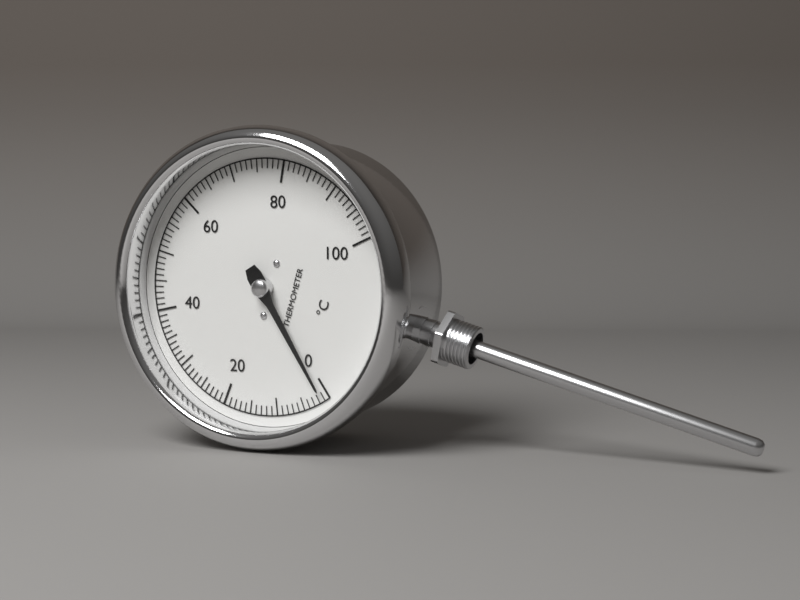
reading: 1 °C
